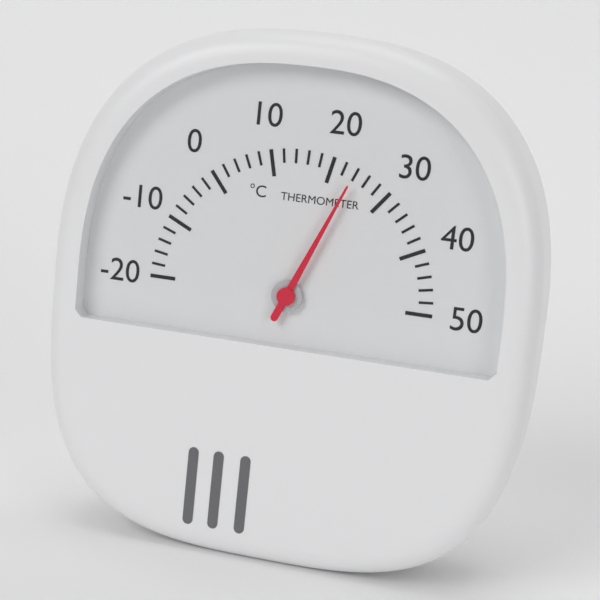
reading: 24 °C
